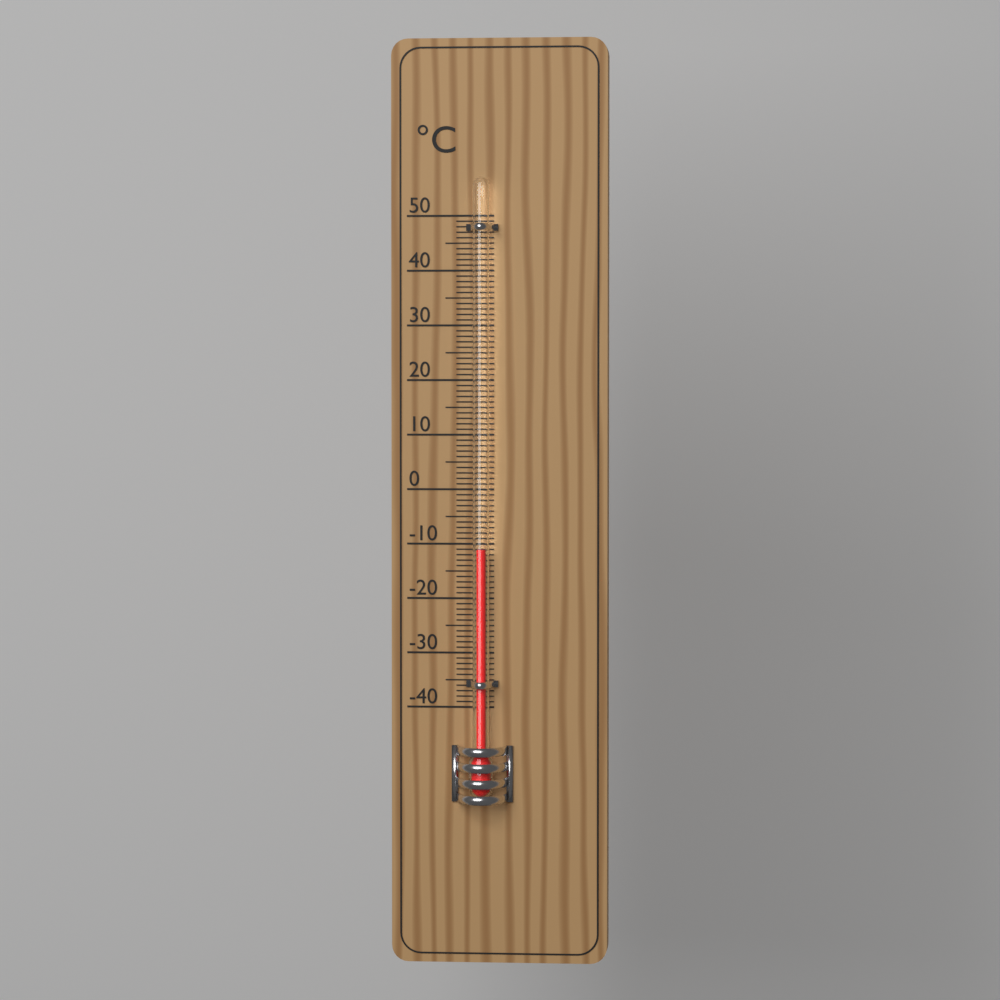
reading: -11 °C
